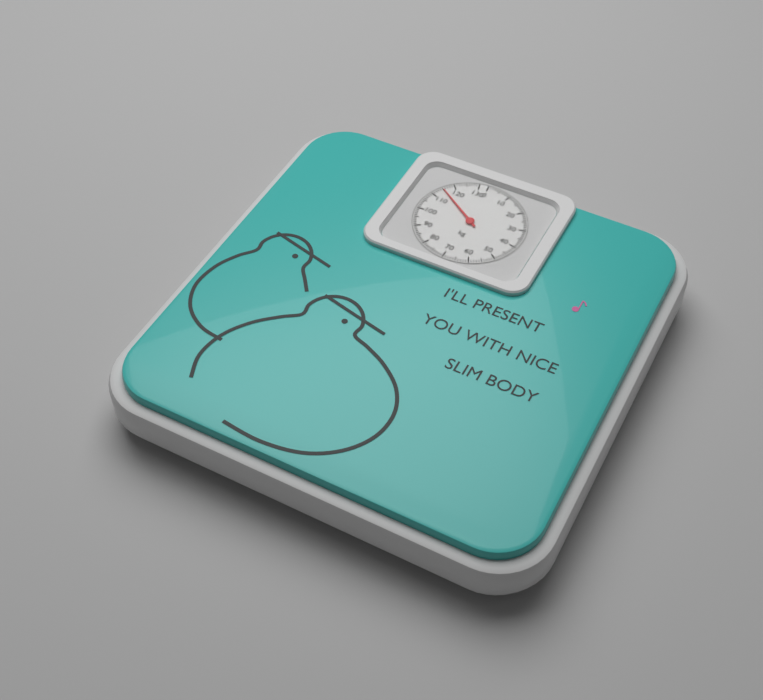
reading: 115 kg
